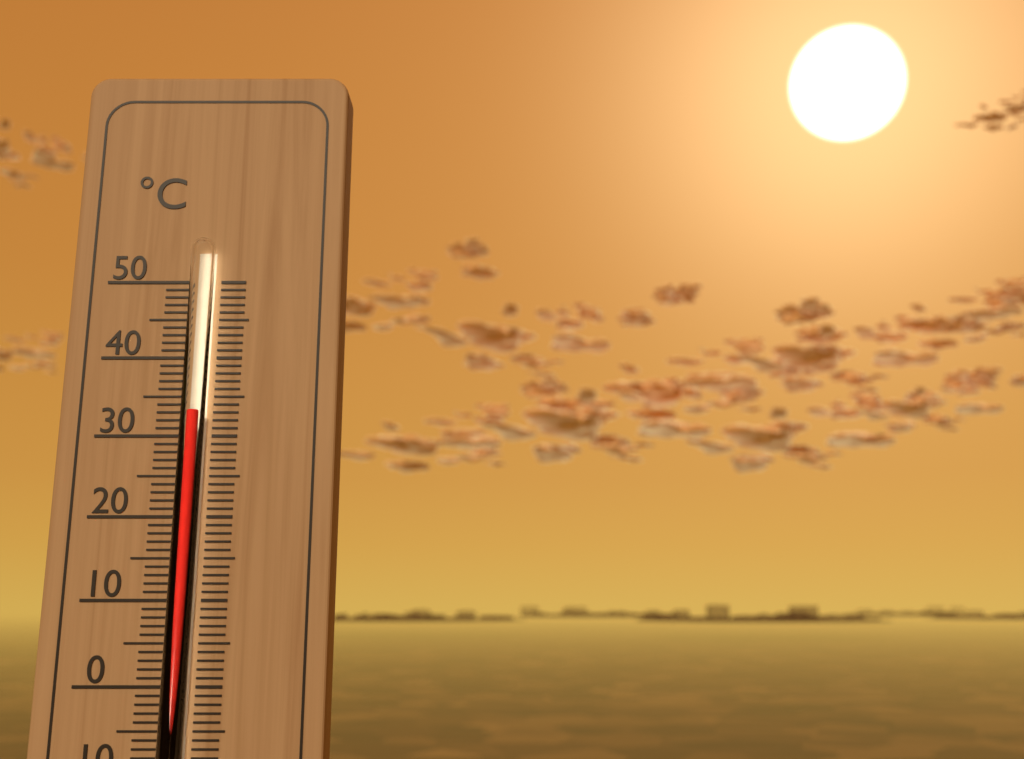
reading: 33 °C
